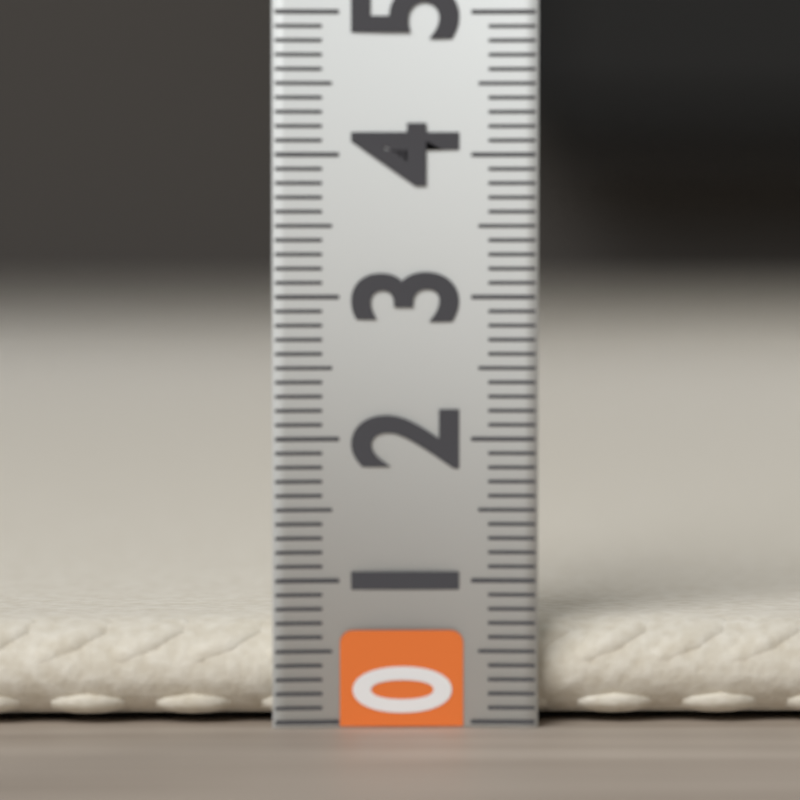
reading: 0.7 (no unit)
